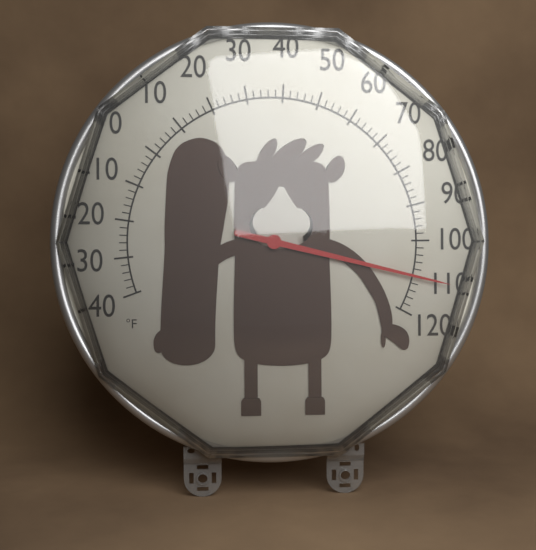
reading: 110 °F
